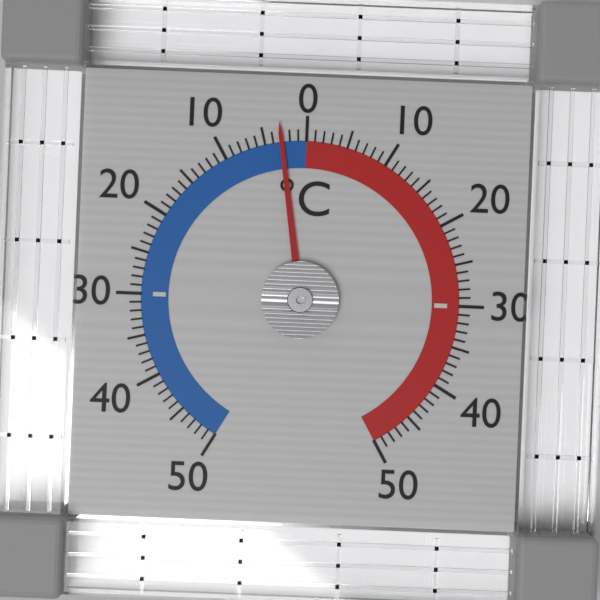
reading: -3 °C
